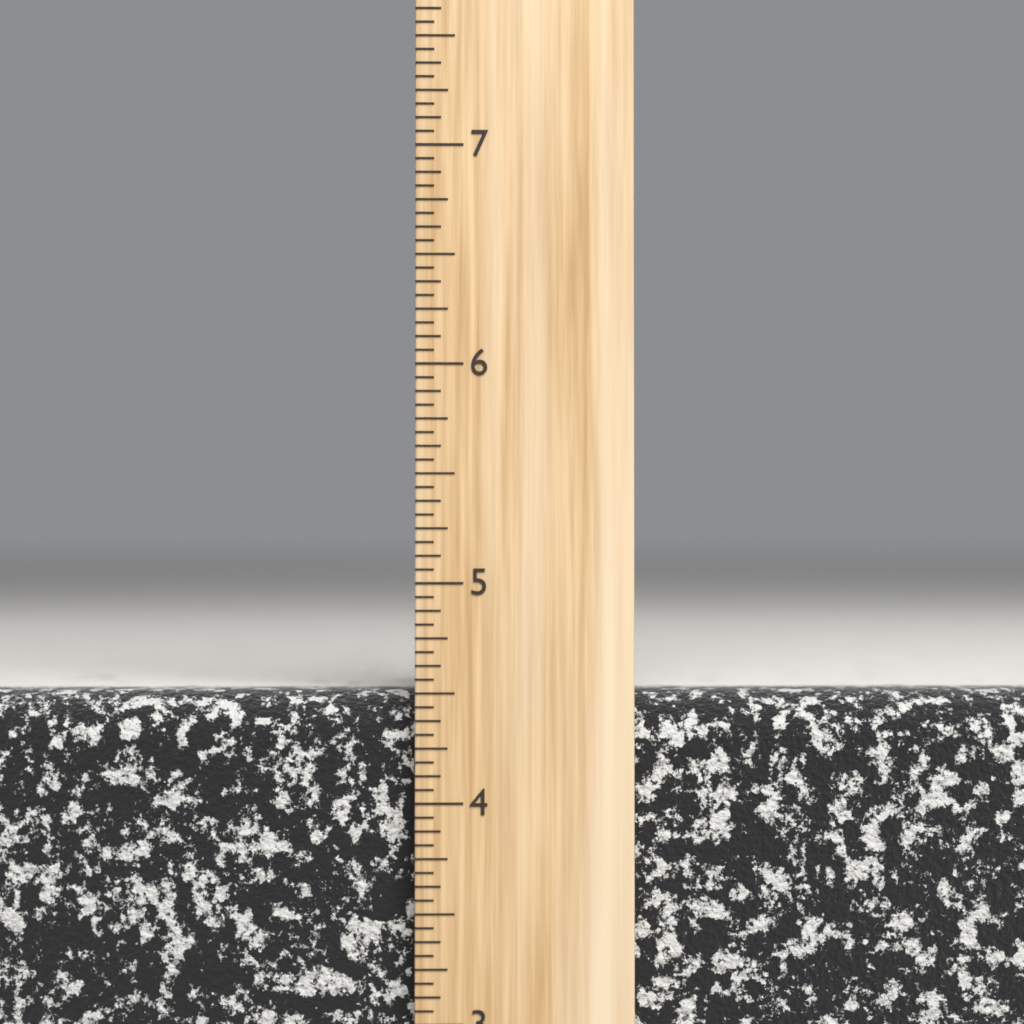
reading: 4.5000 inch
